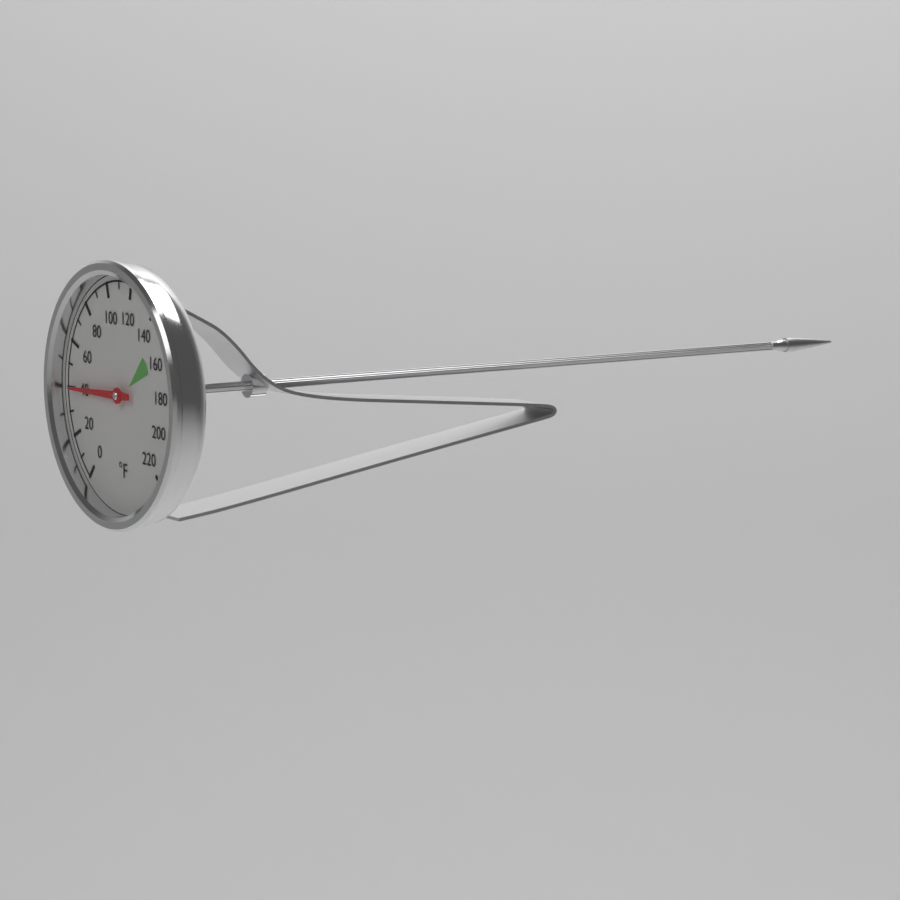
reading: 40 °F
